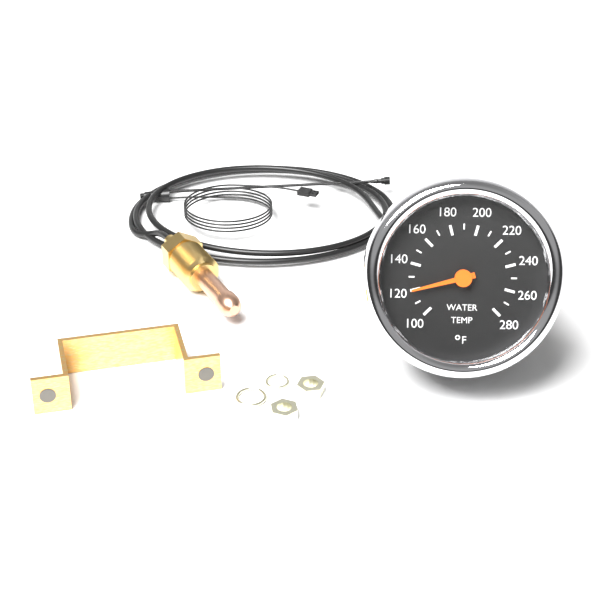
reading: 120 °F
